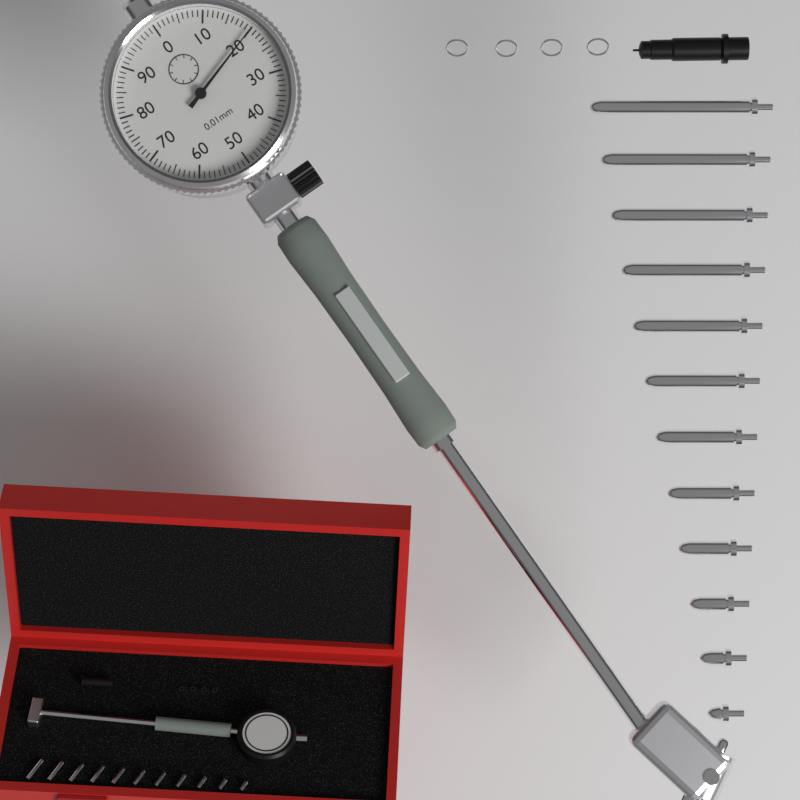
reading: 0.20 mm
